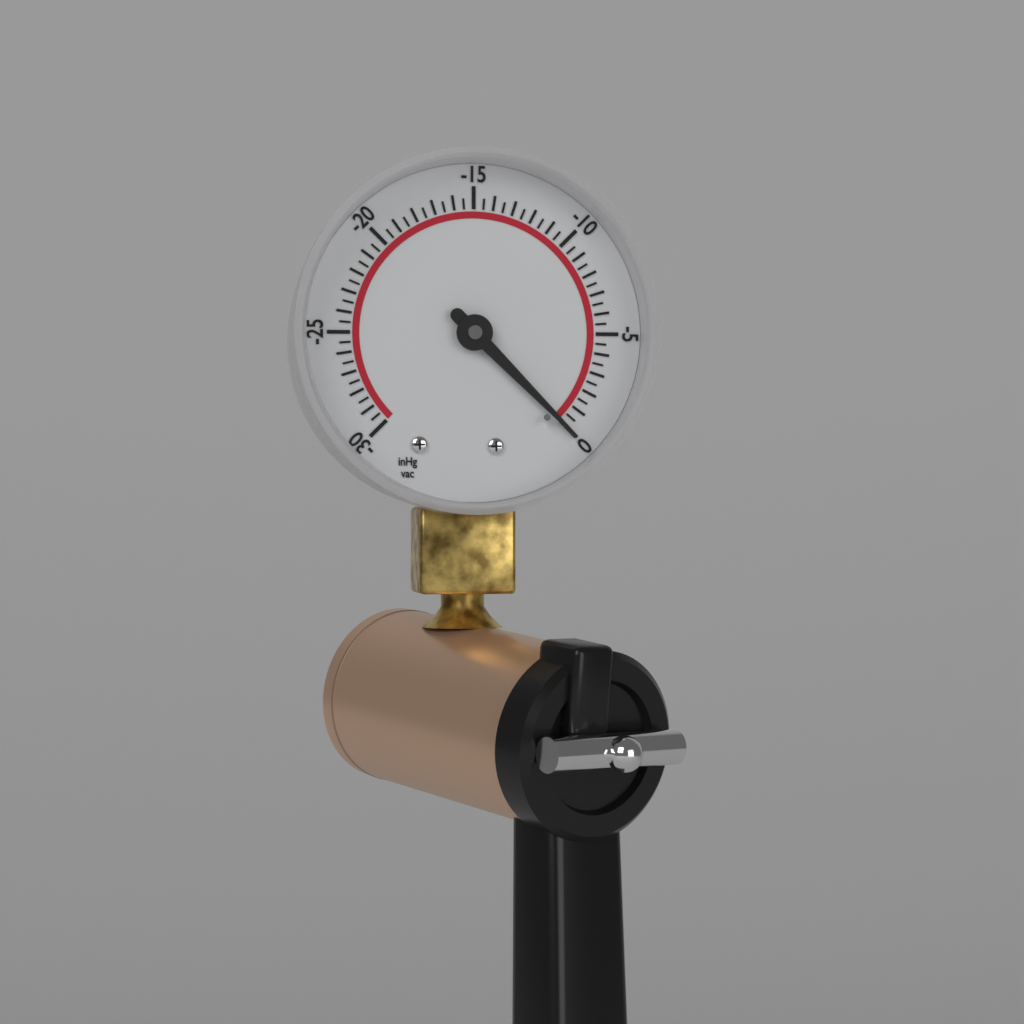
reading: 0.0 inHg
